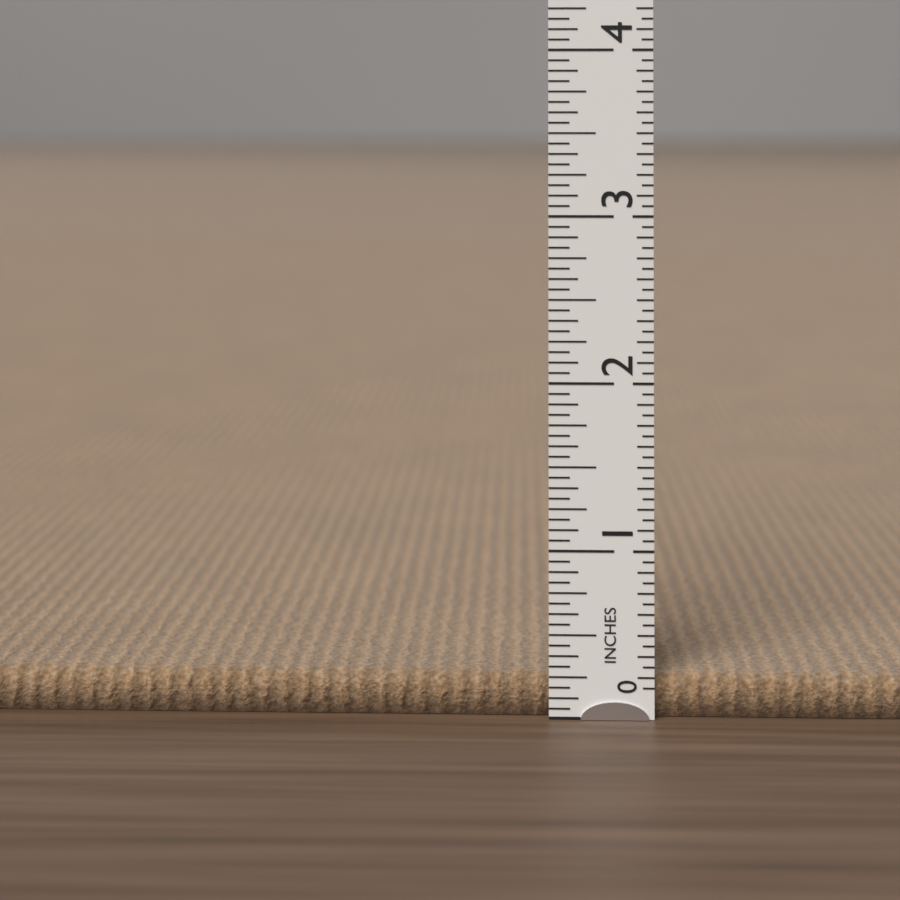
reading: 0.2500 in
